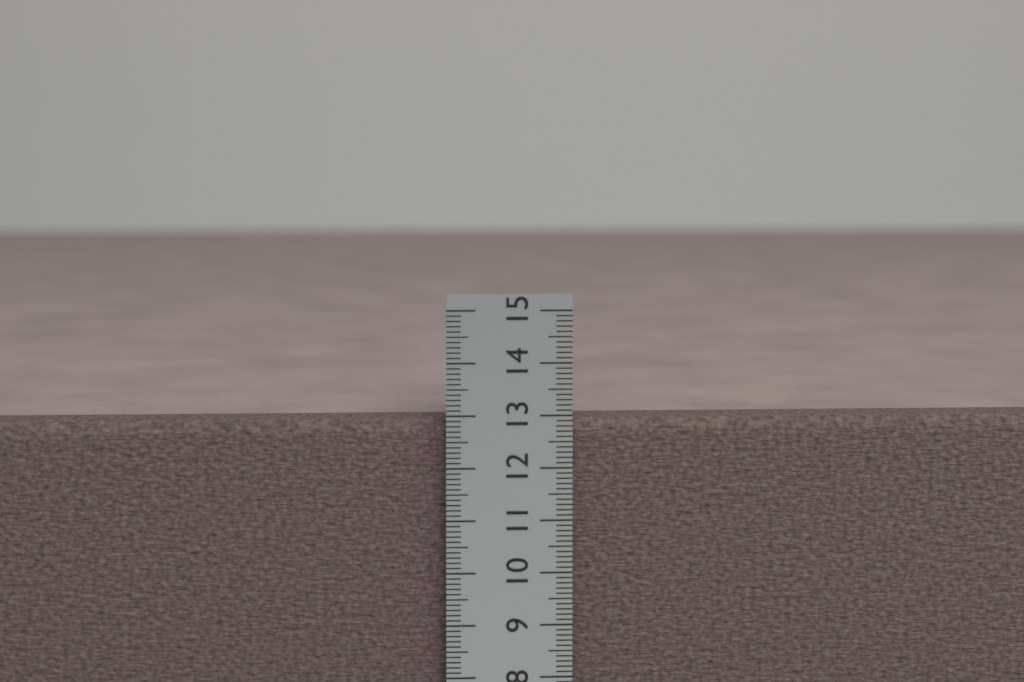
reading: 12.9 cm
